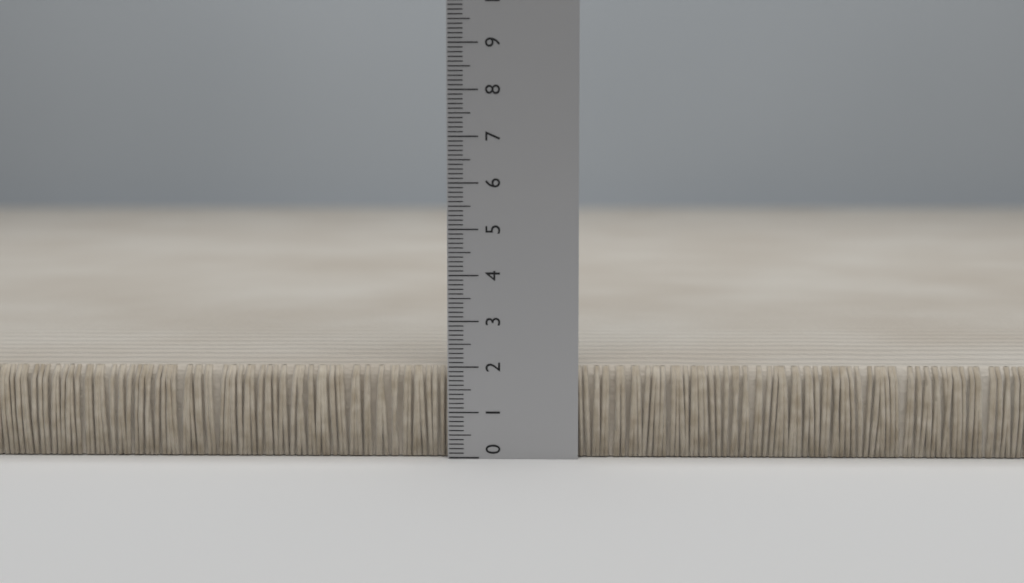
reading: 2.0 (no unit)
